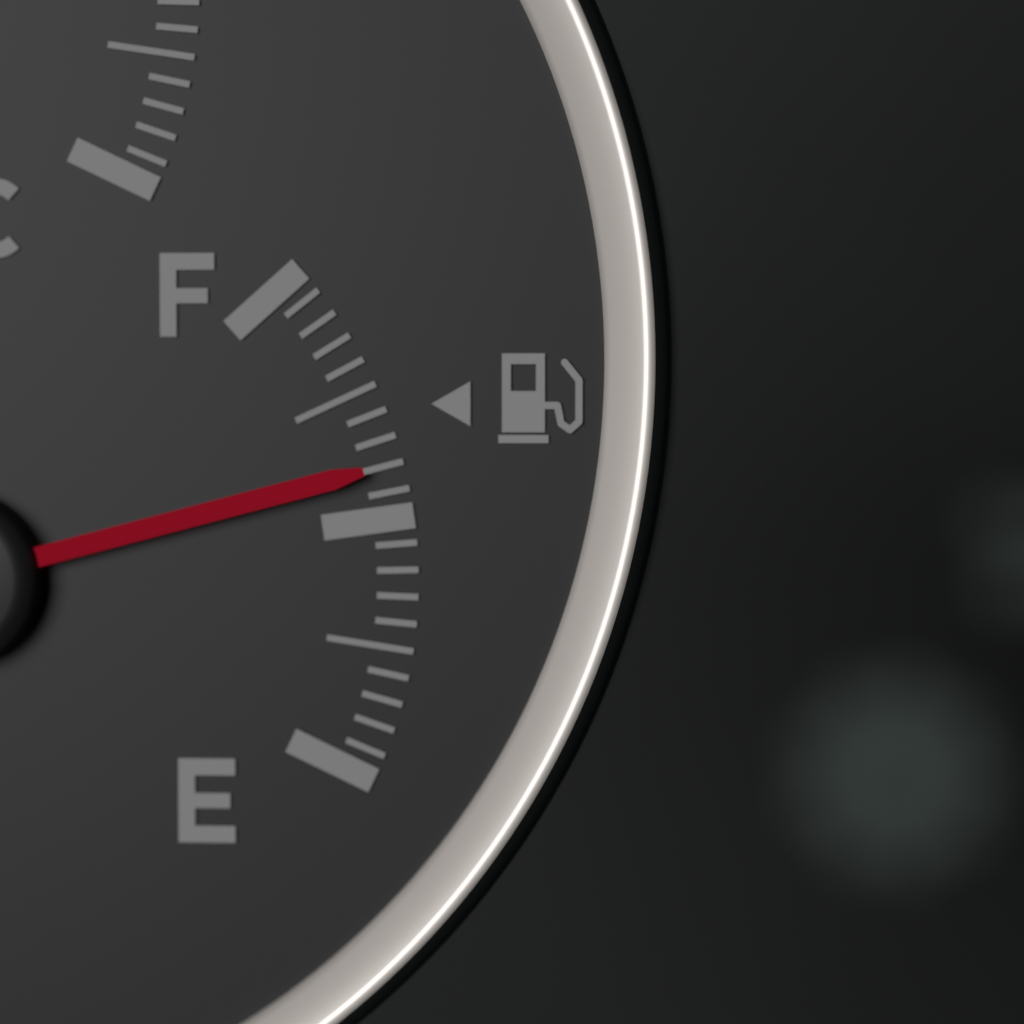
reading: 0.60 (no unit)
